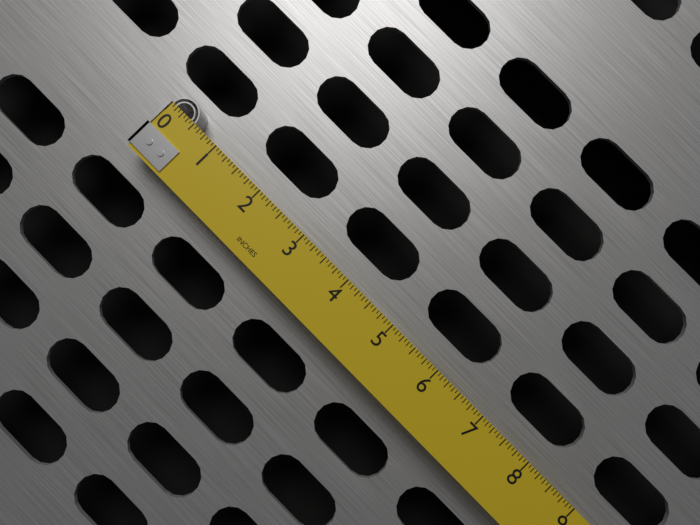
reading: 0.5000 in
